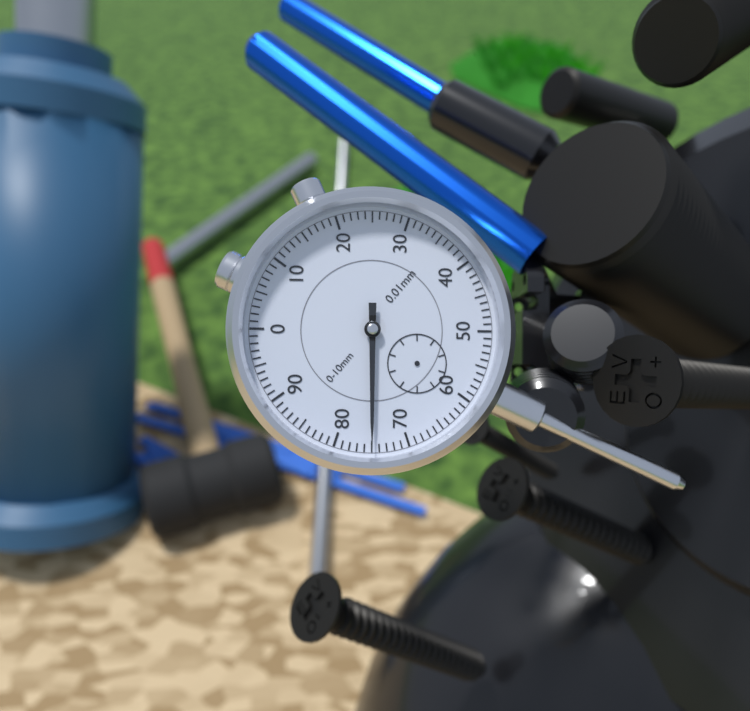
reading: 0.75 mm
